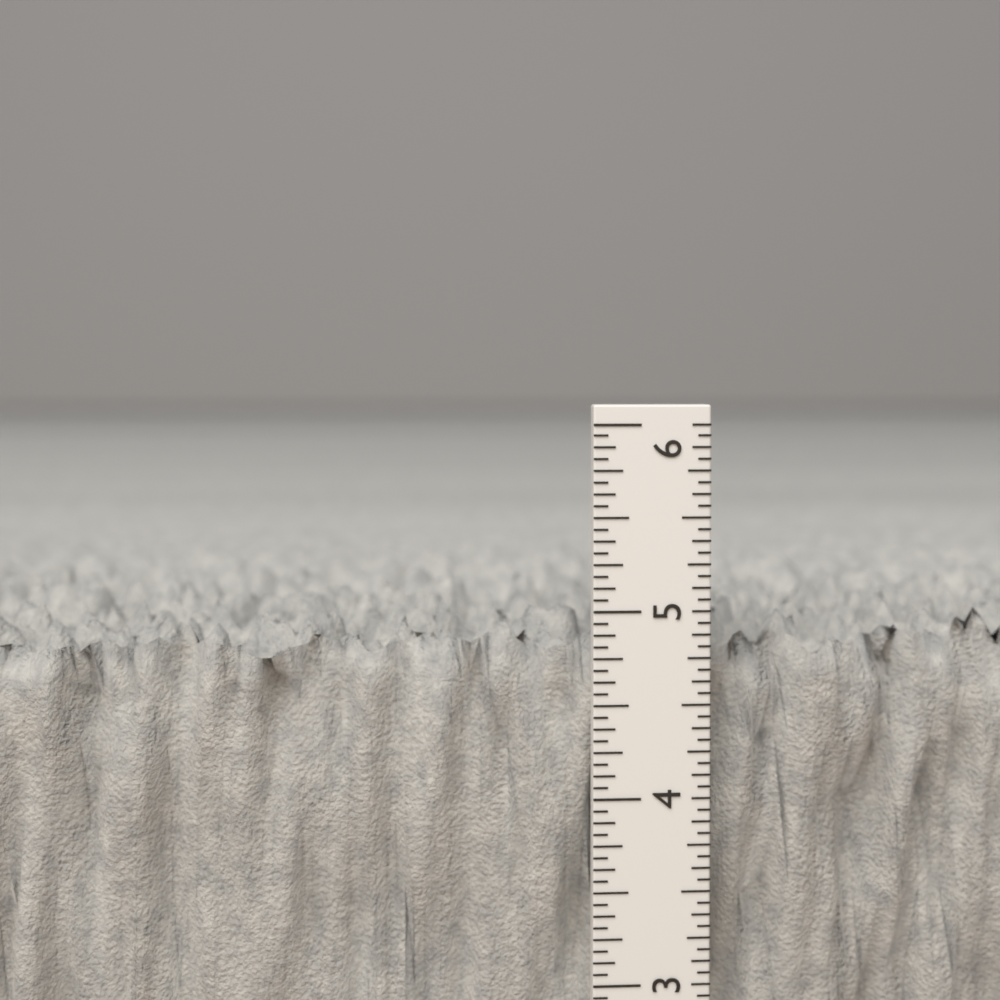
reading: 4.9375 in
